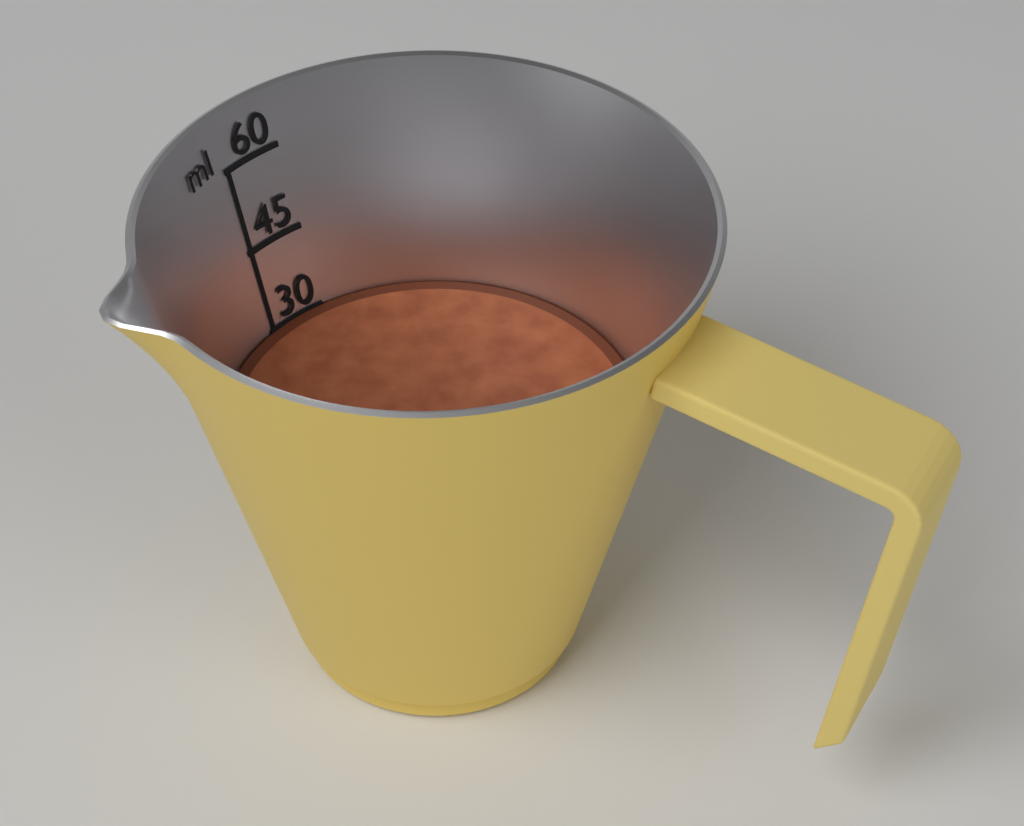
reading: 30 ml
